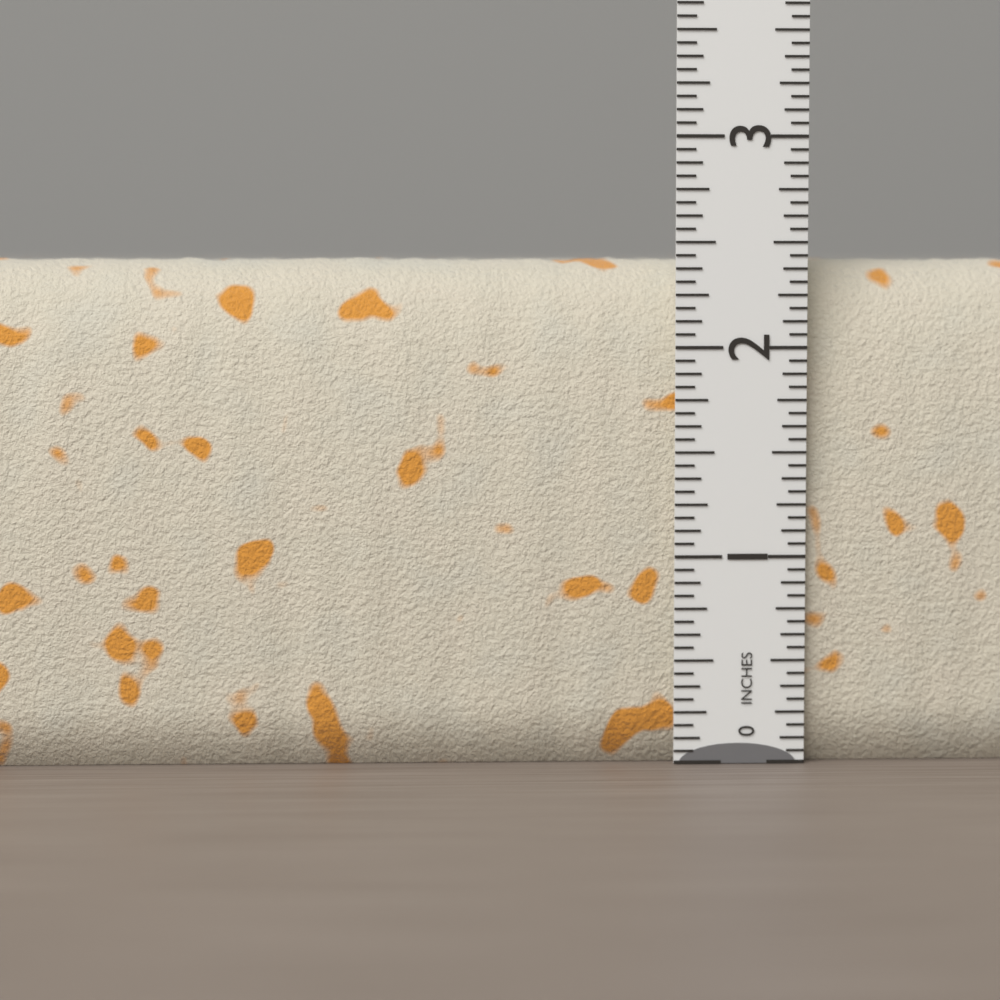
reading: 2.4375 in
